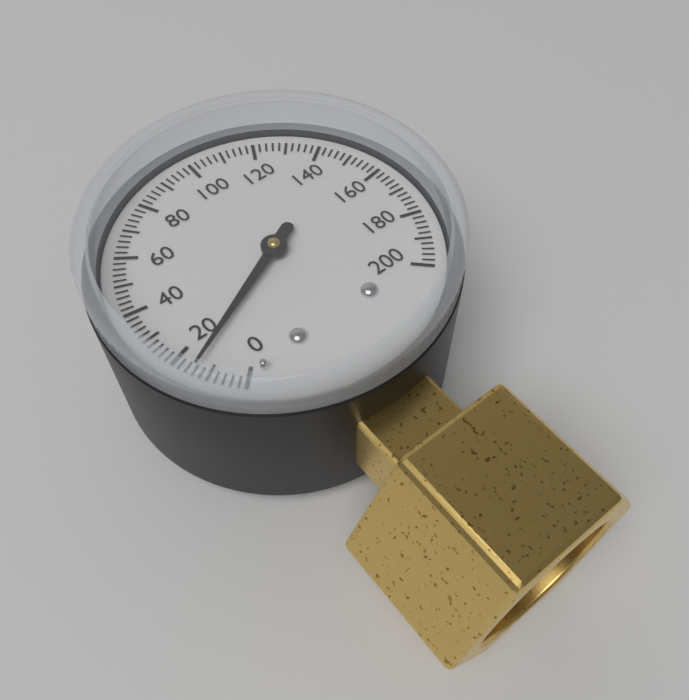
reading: 14 (no unit)
